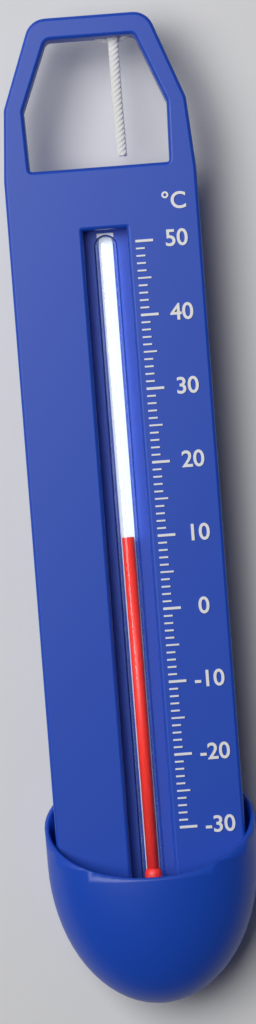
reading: 10 °C
